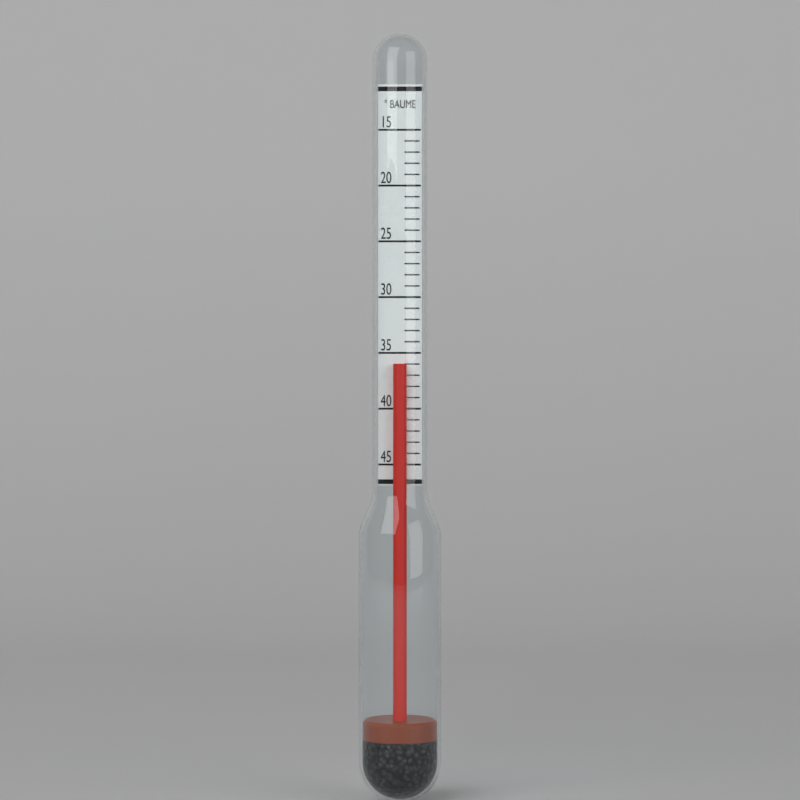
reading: 36 °Baumé
